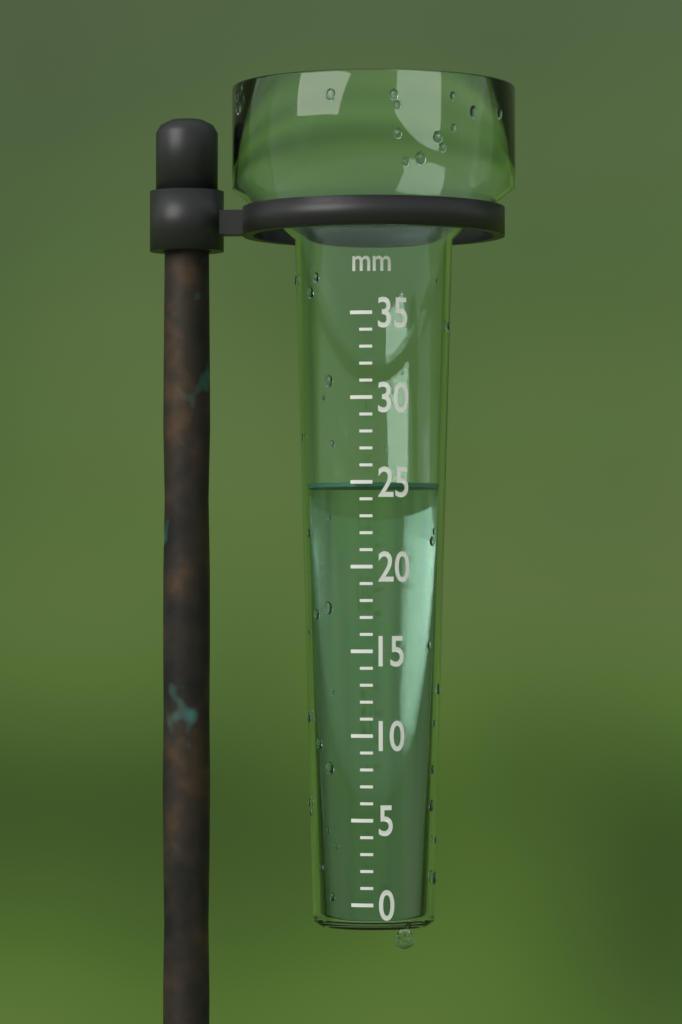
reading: 25 mm
